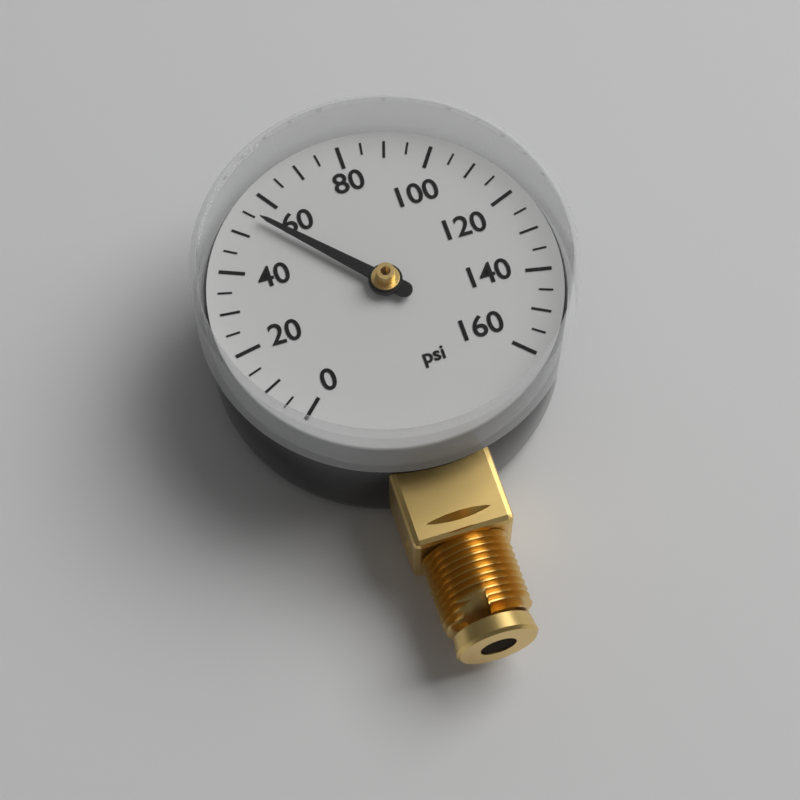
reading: 55 psi
